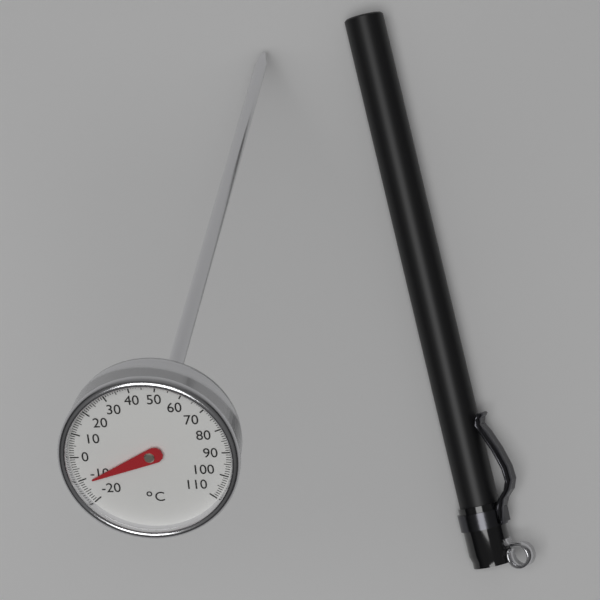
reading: -11 °C
